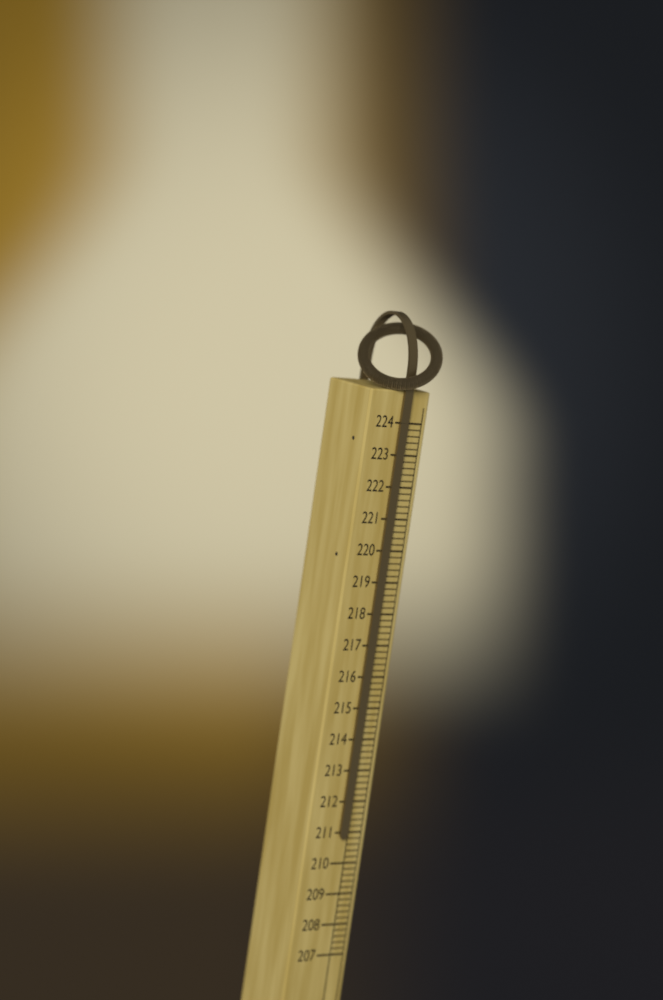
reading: 210.8 (no unit)
